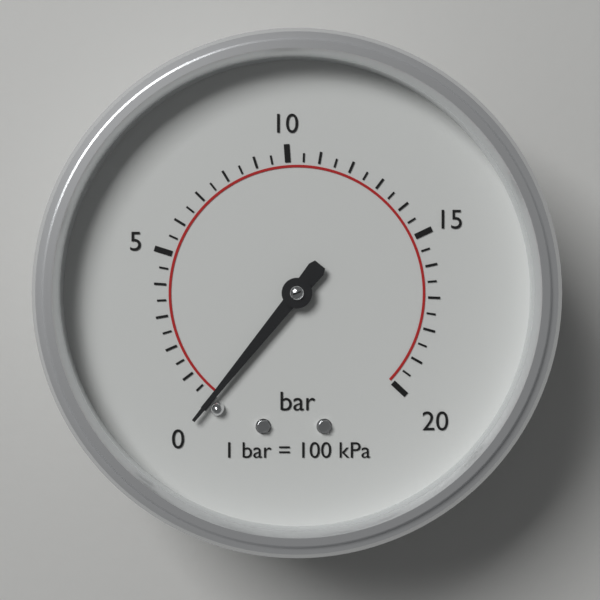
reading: 0.0 bar
